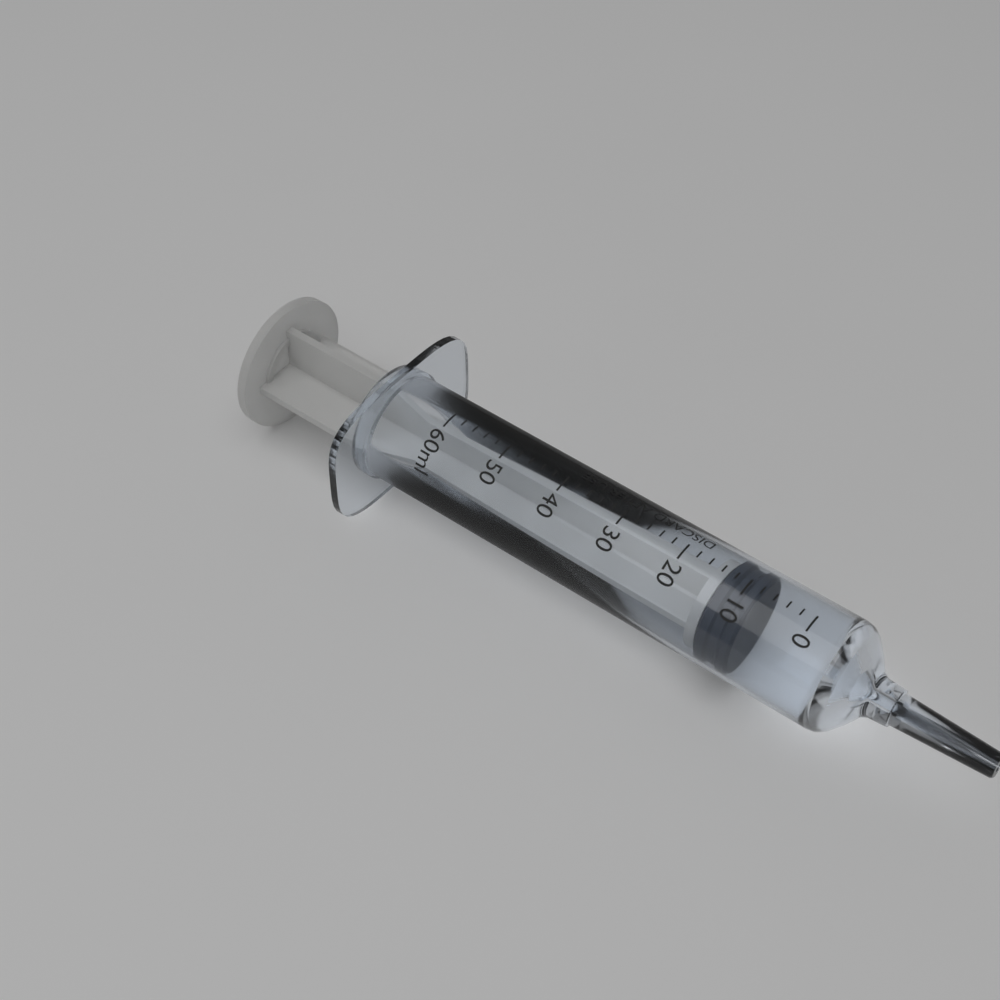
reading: 8 ml
